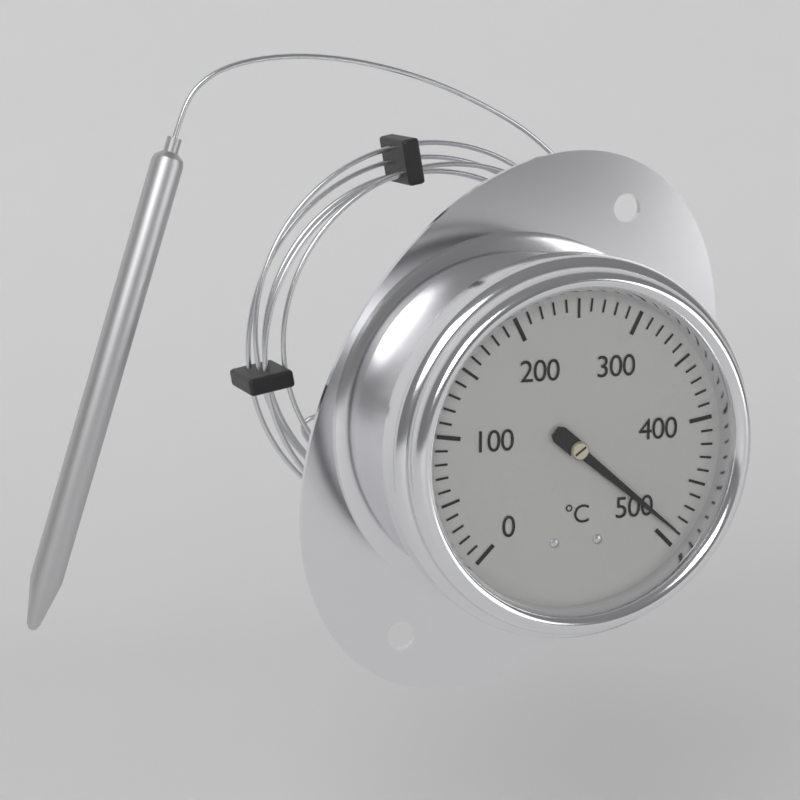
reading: 490 °C
